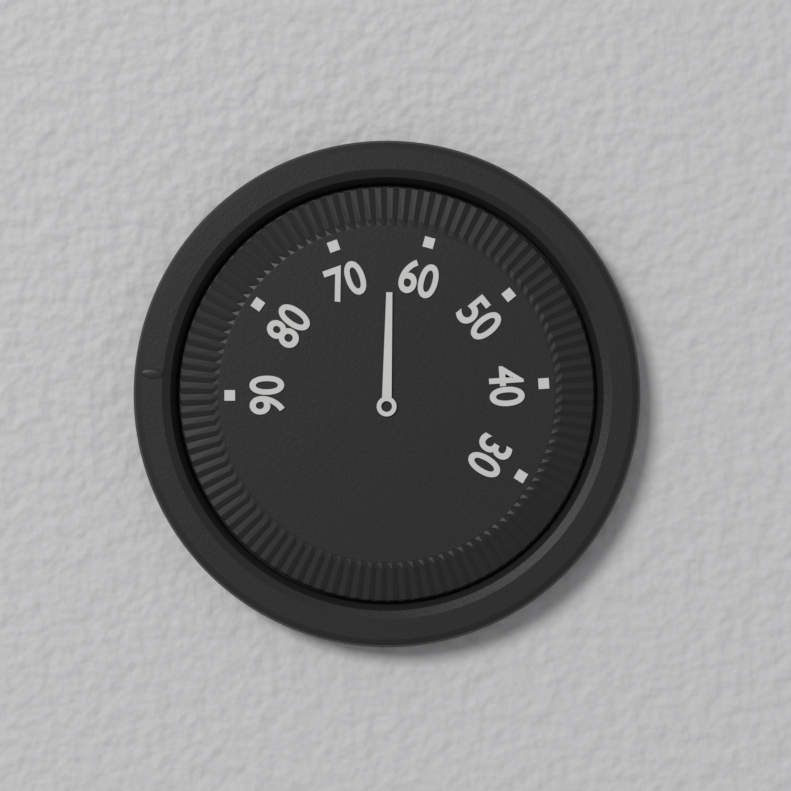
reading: 64 (no unit)
